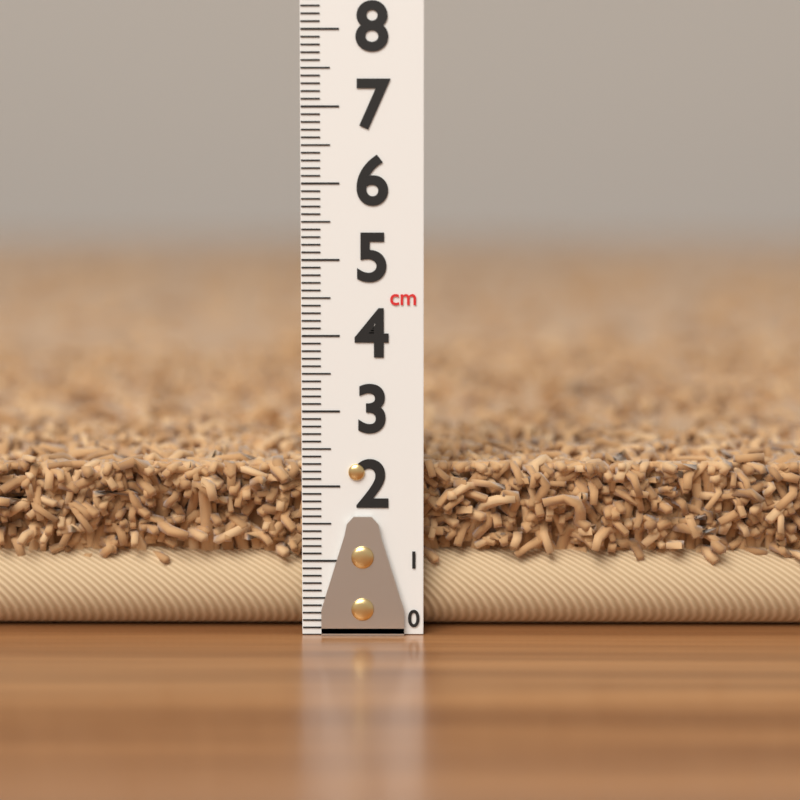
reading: 2.5 cm
